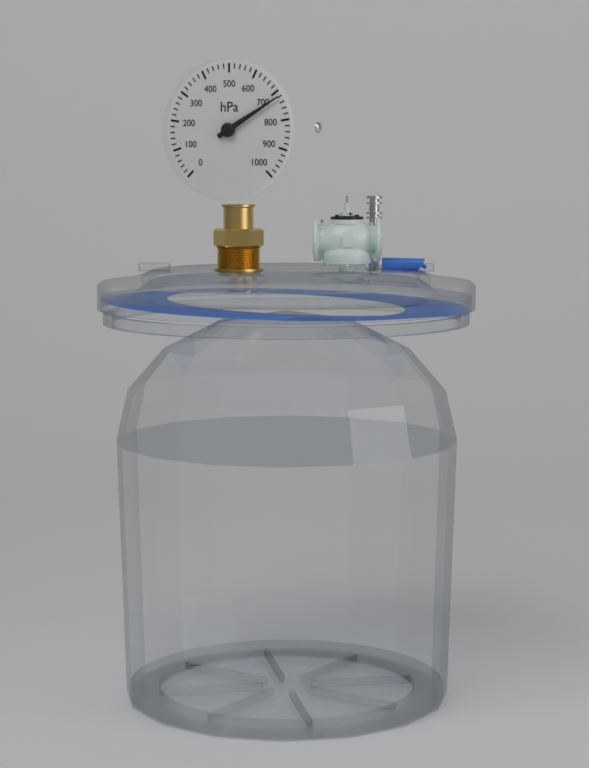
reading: 720 hPa
